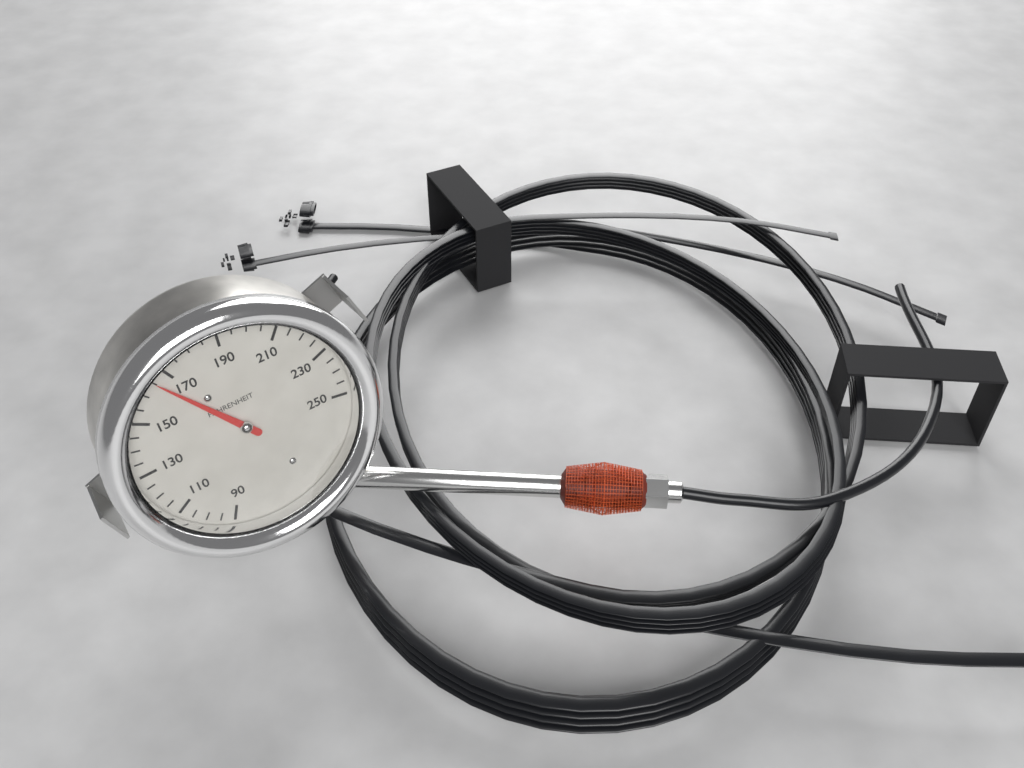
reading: 165 °F
